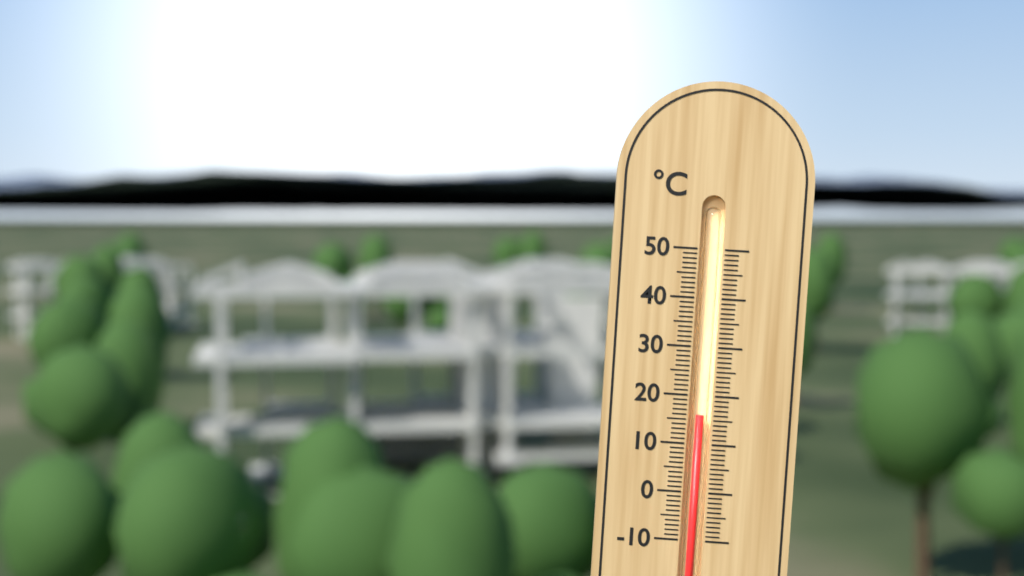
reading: 16 °C
